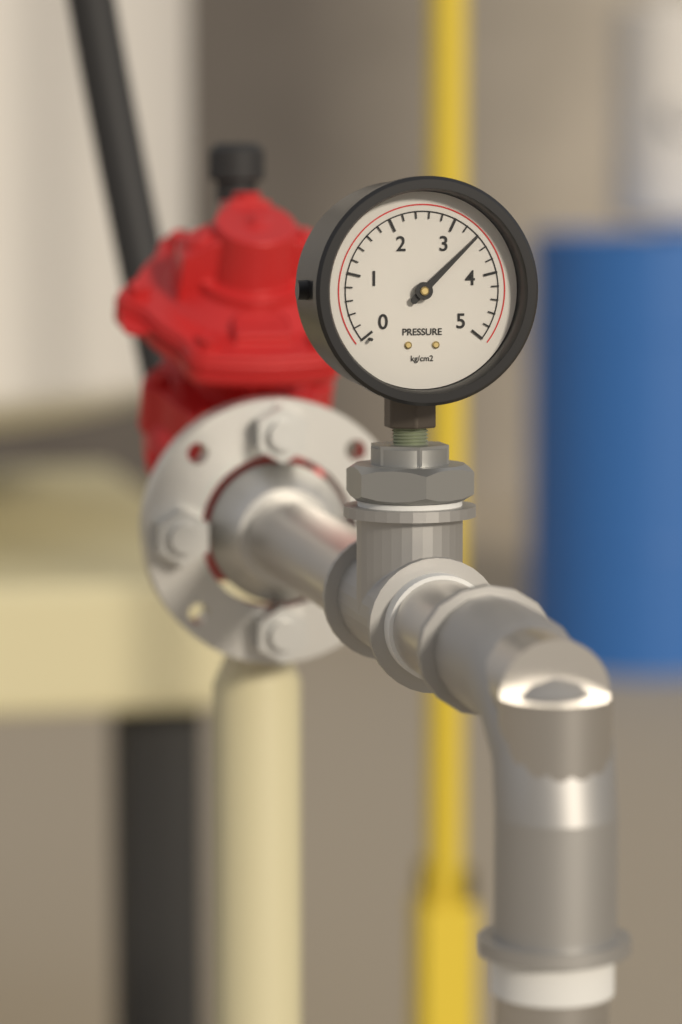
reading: 3.4 kg/cm2
